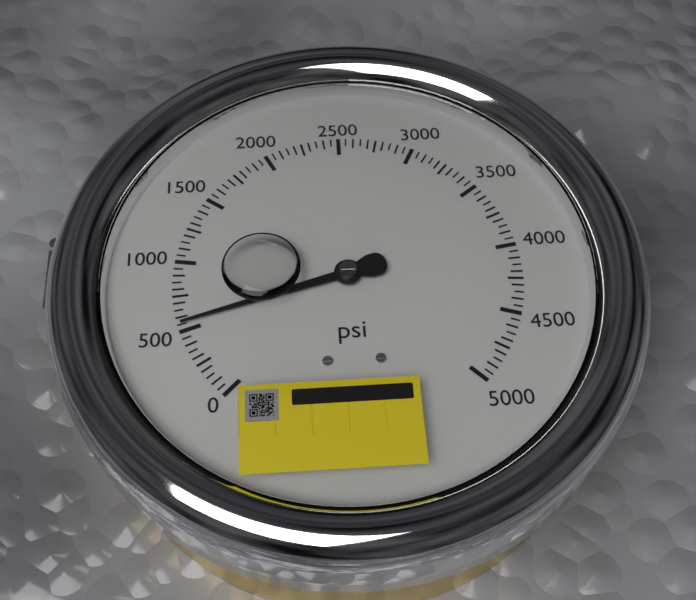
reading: 550 psi
